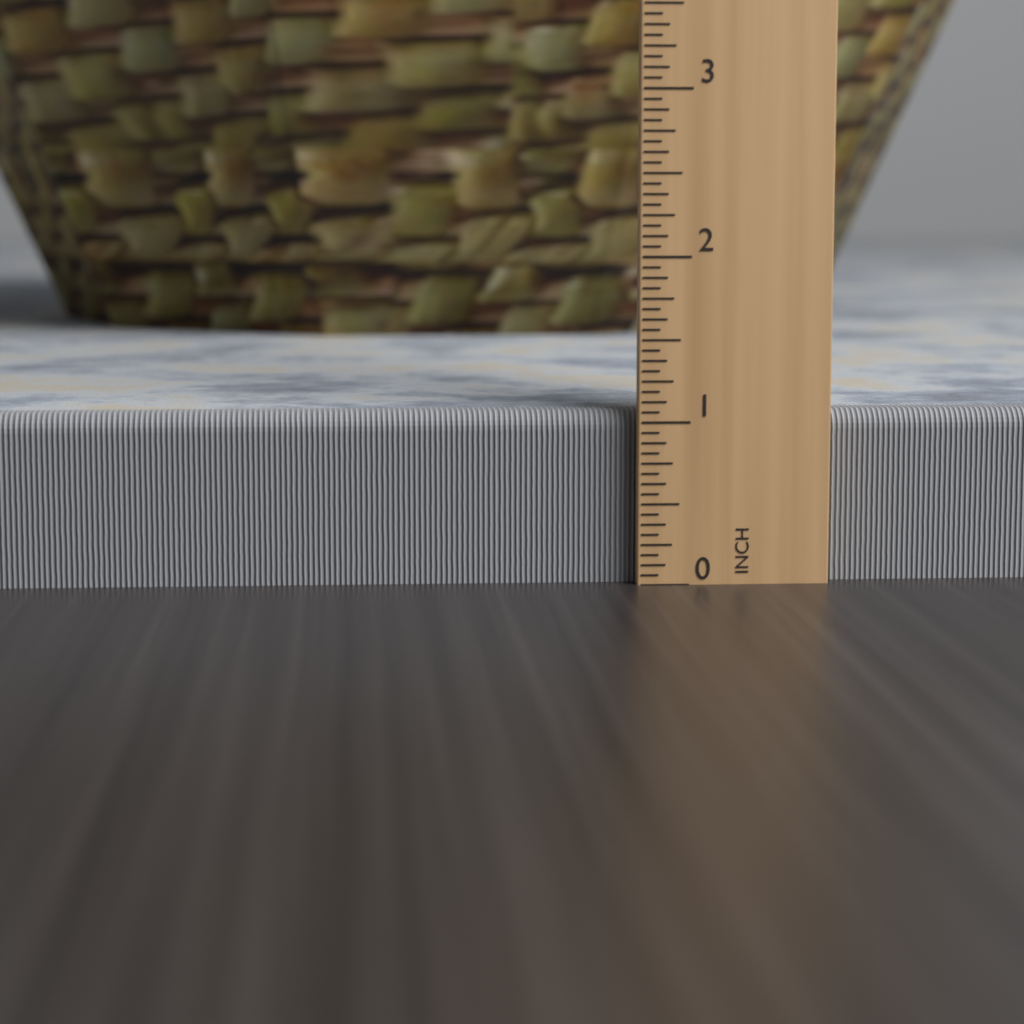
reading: 1.0625 in
